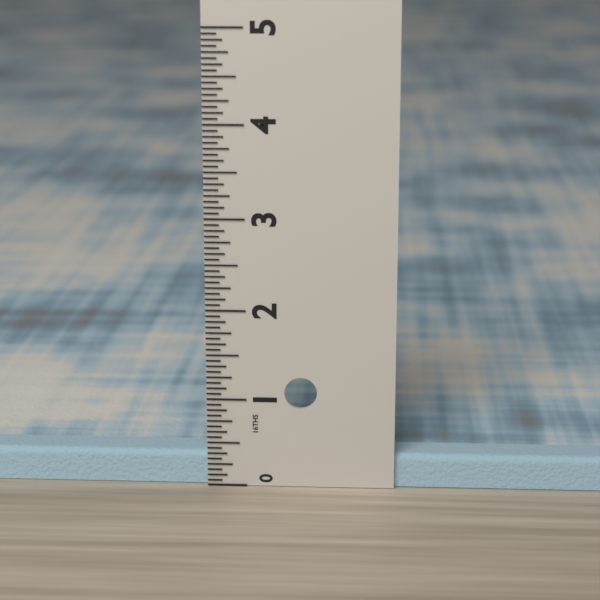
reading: 0.3750 in
